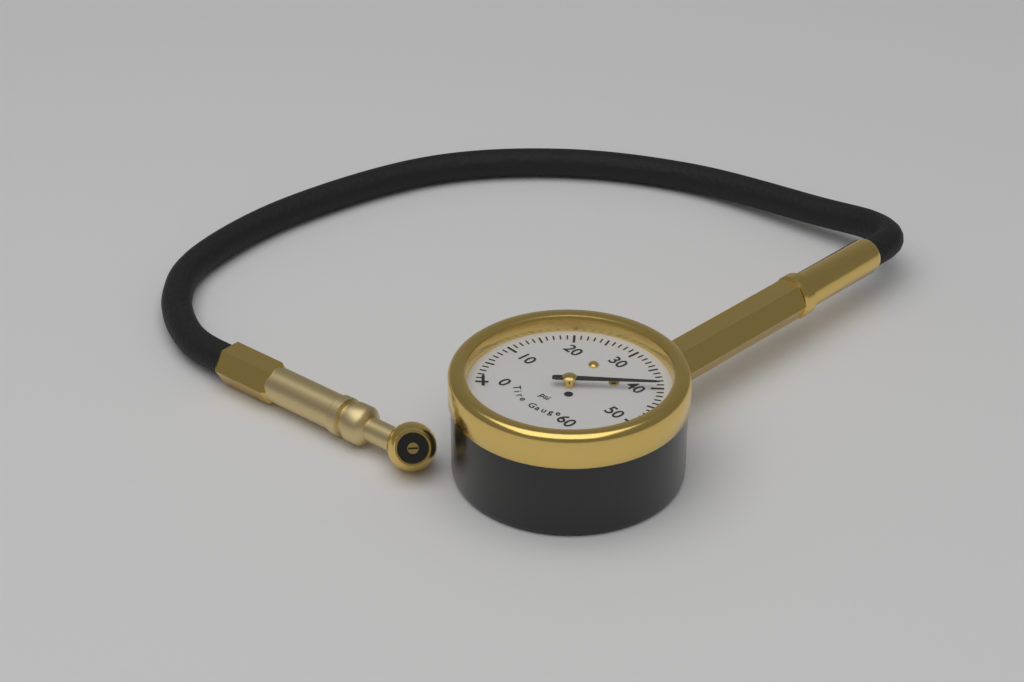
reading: 40 psi
